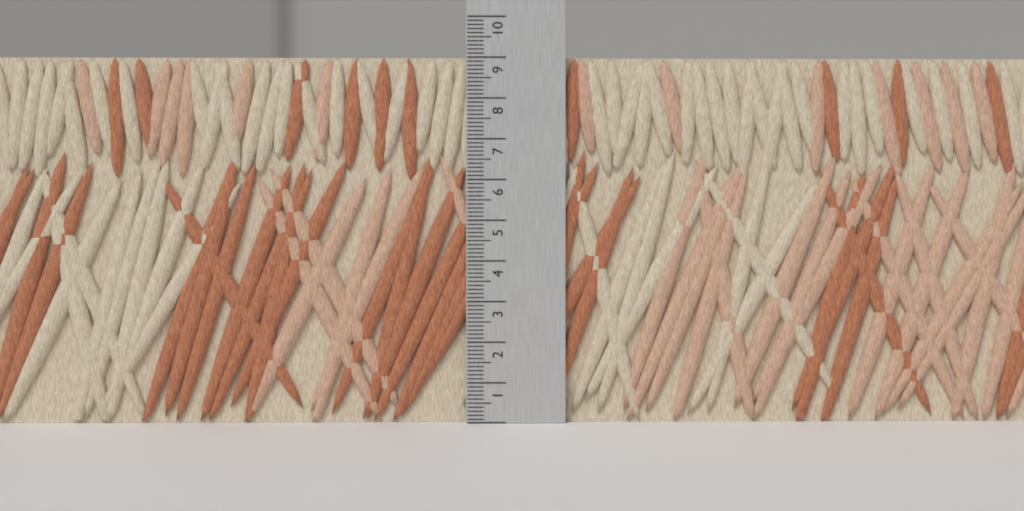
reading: 9.0 (no unit)
